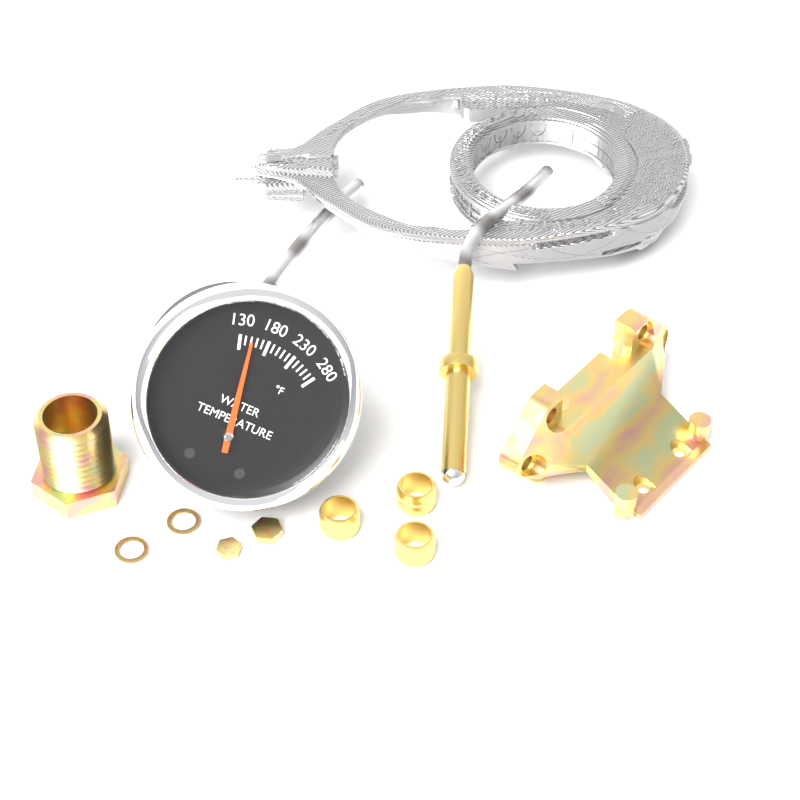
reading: 150 °F
